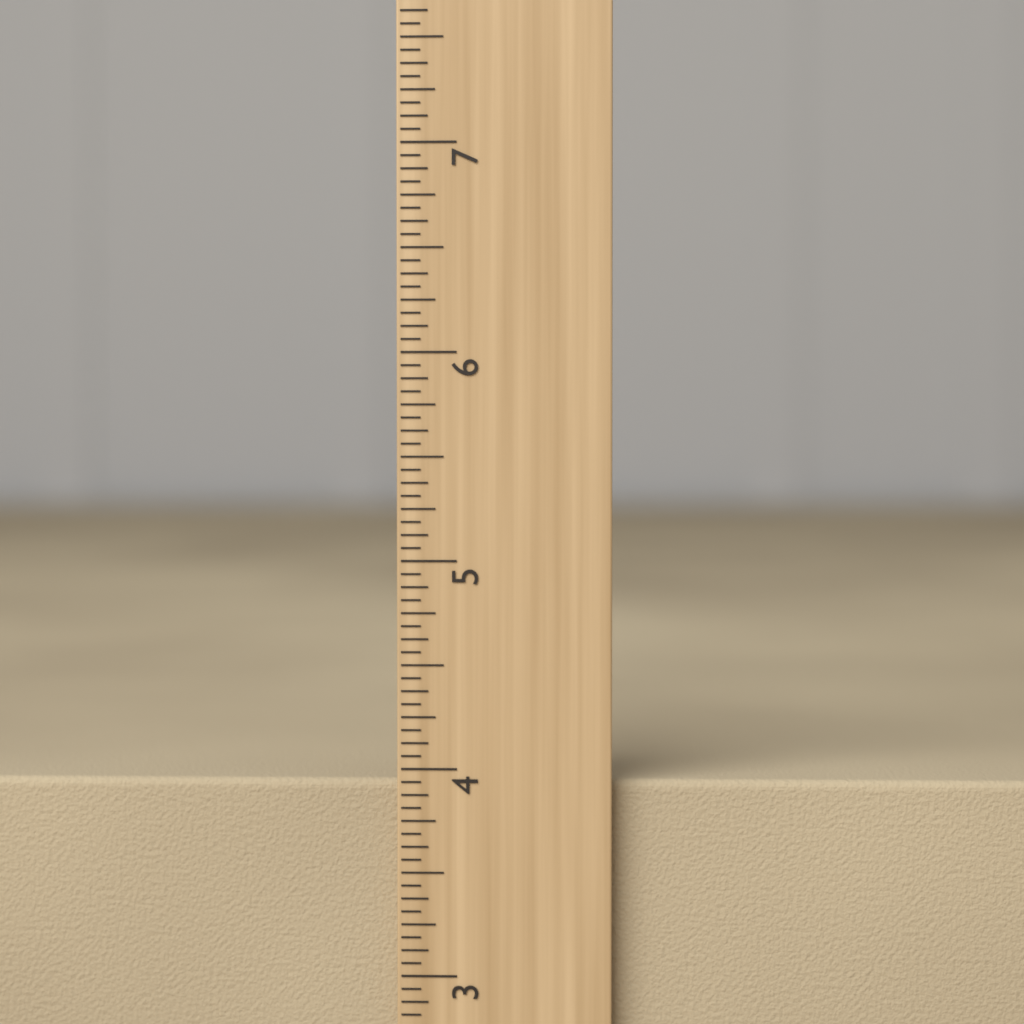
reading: 3.9375 inch
